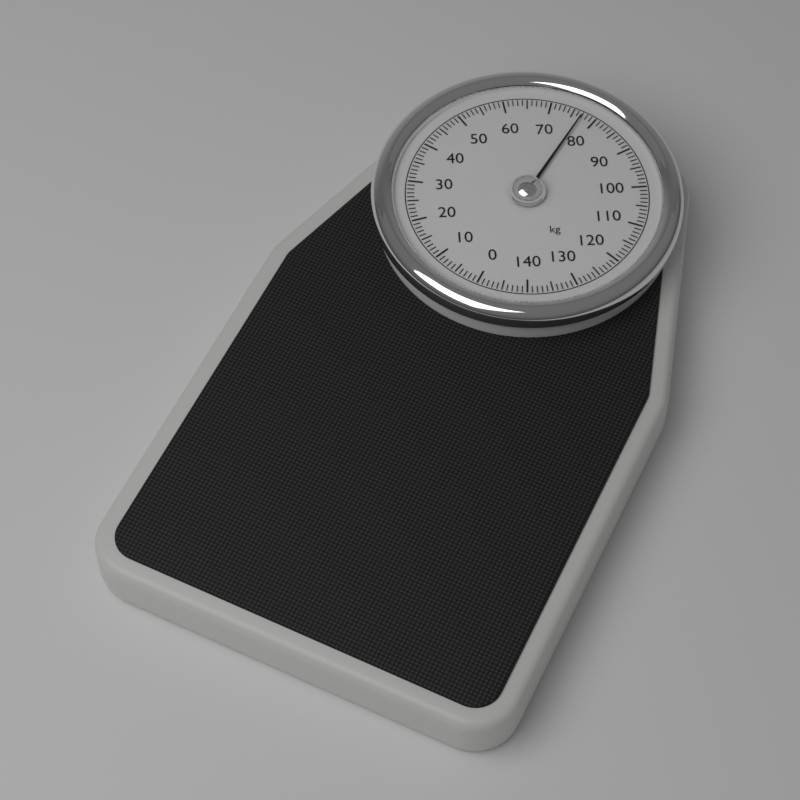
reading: 77 kg
